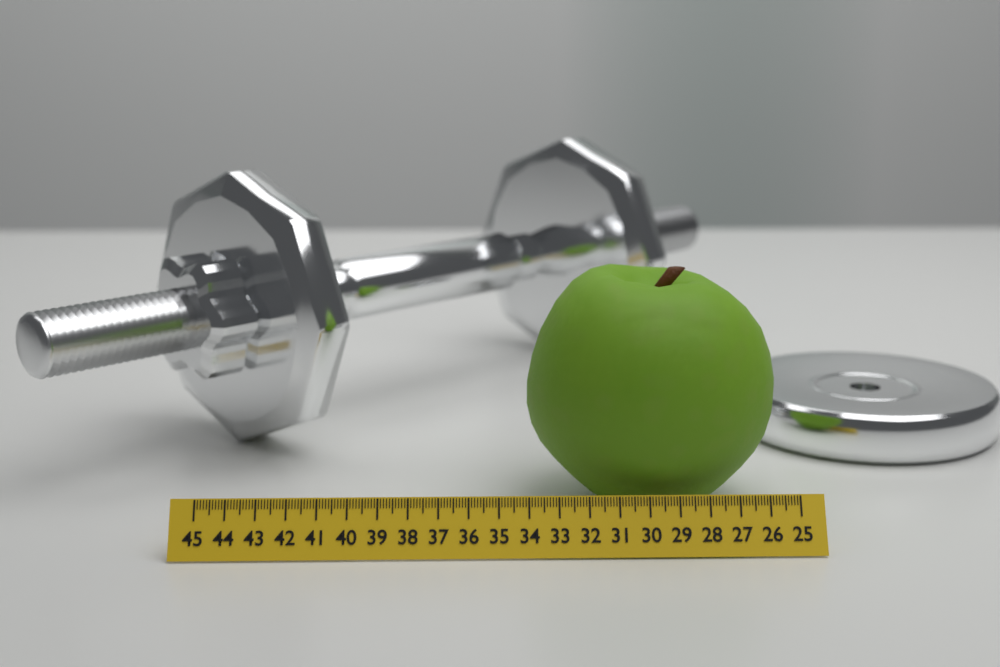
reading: 33.9 (no unit)
